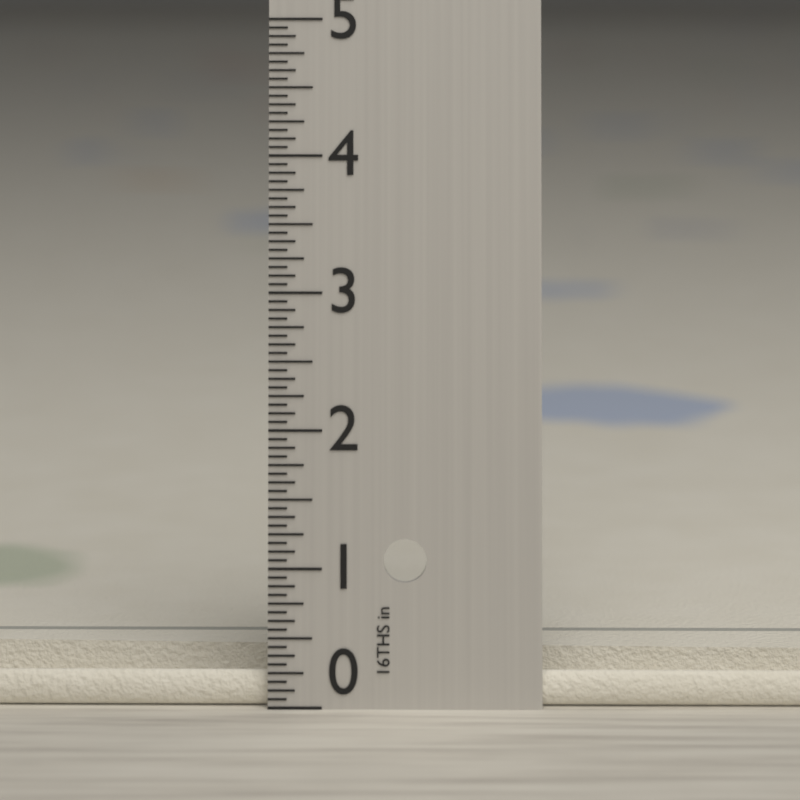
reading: 0.2500 in
